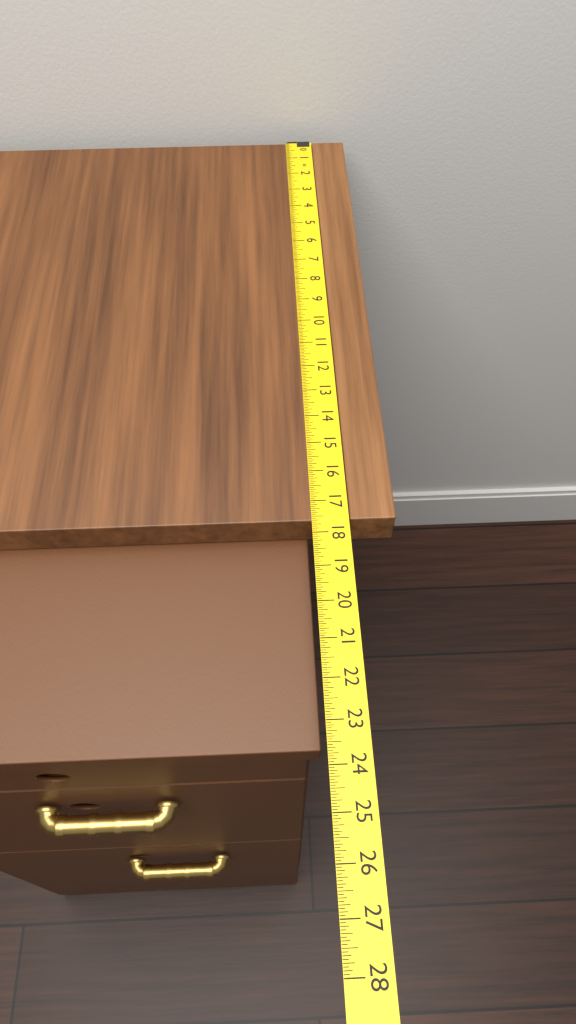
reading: 17.6250 in
